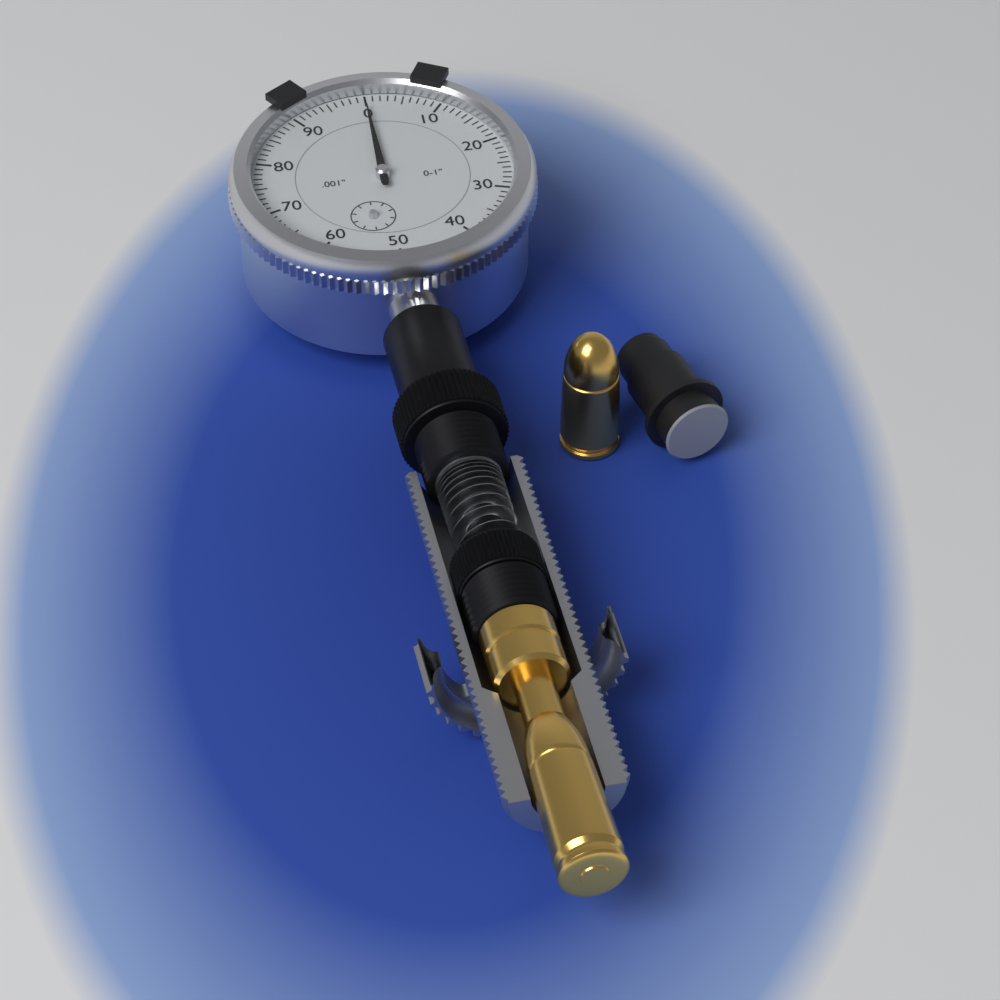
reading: 0.000 in
